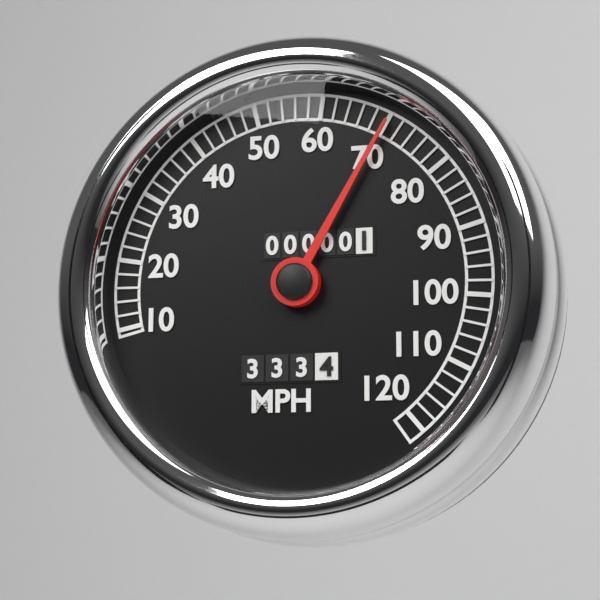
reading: 70 MPH
